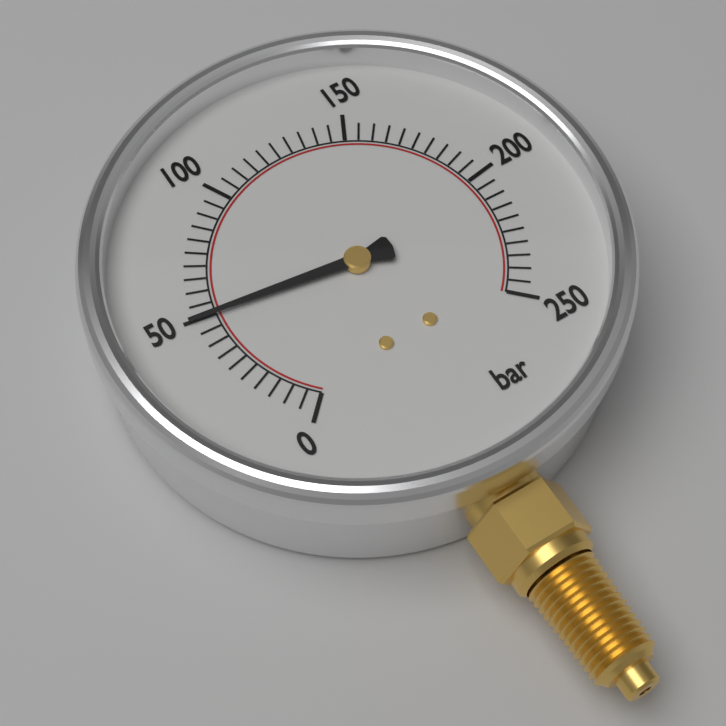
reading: 50 bar
